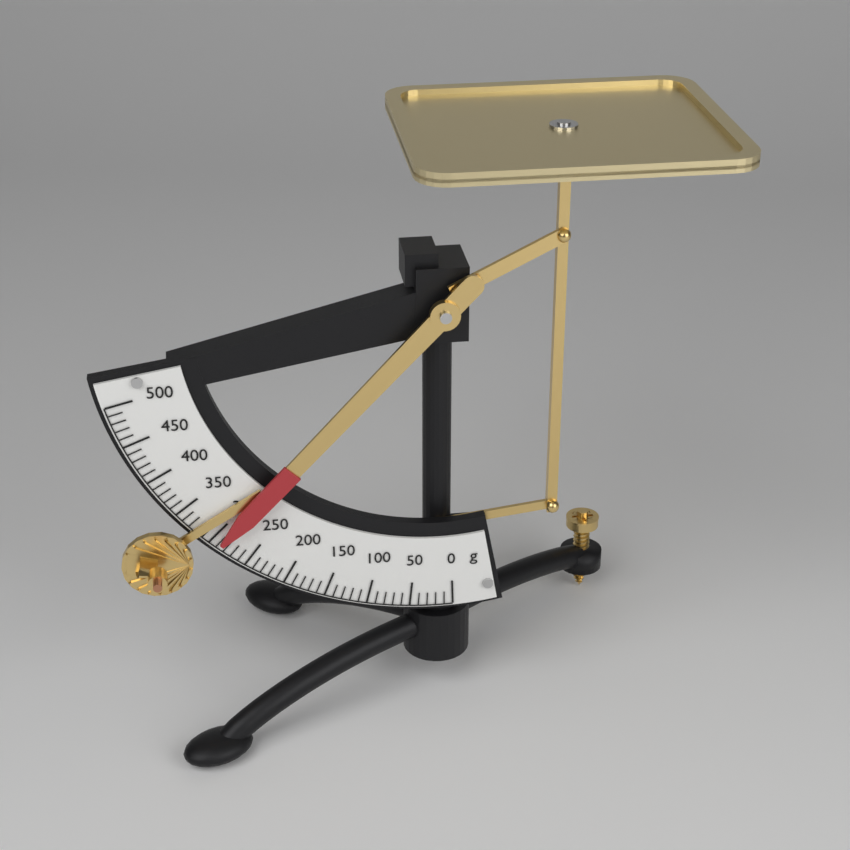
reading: 290 g
